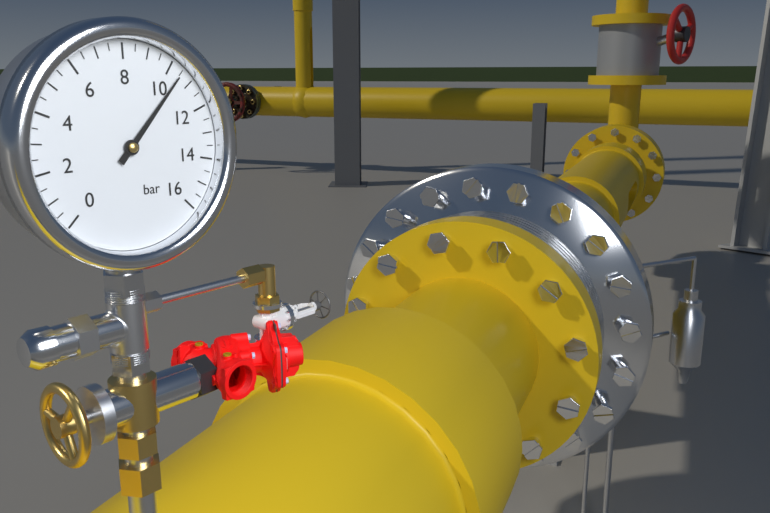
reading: 10.5 bar
